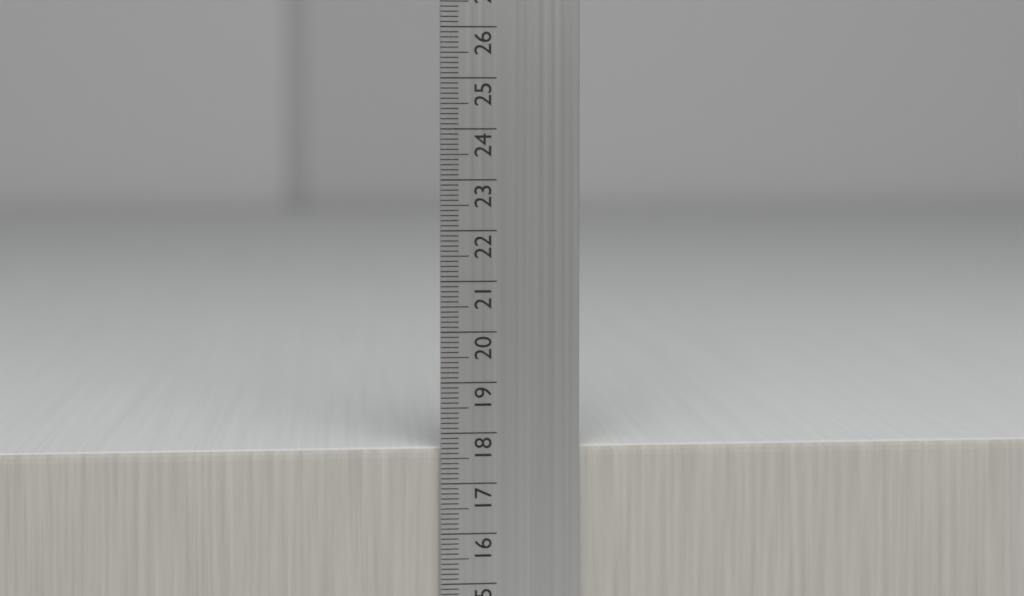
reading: 17.7 cm
